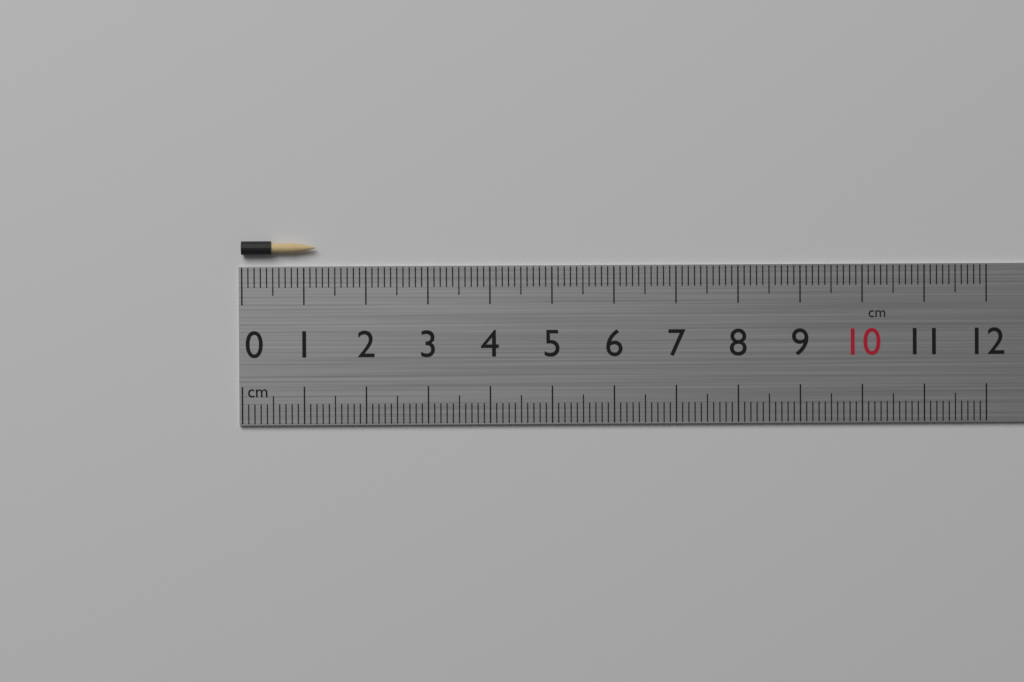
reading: 1.2 cm
